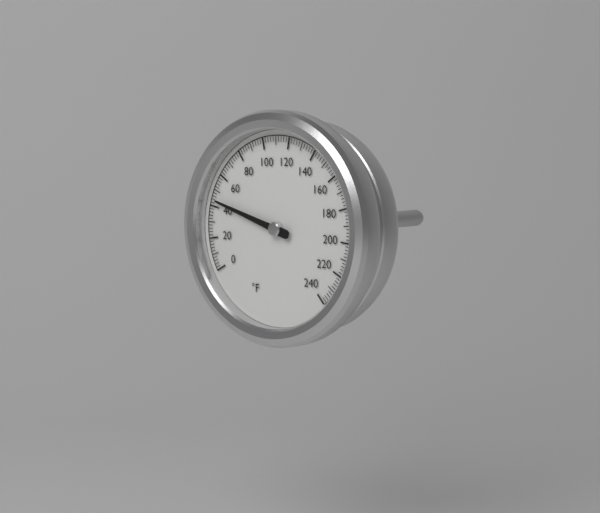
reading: 44 °F
